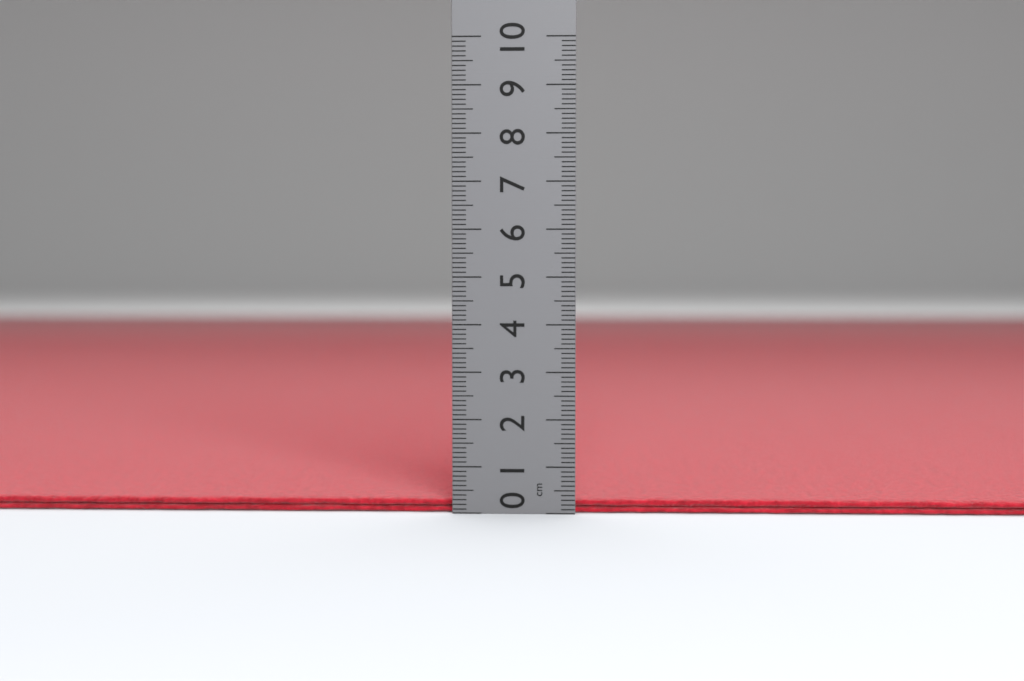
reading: 0.3 cm
